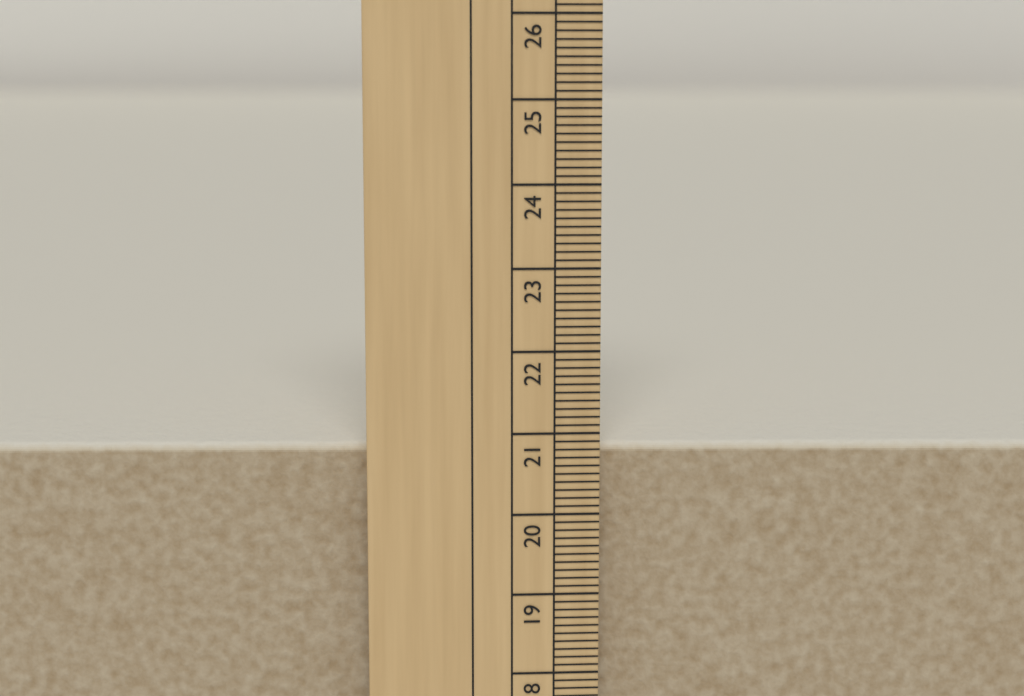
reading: 20.8 cm
